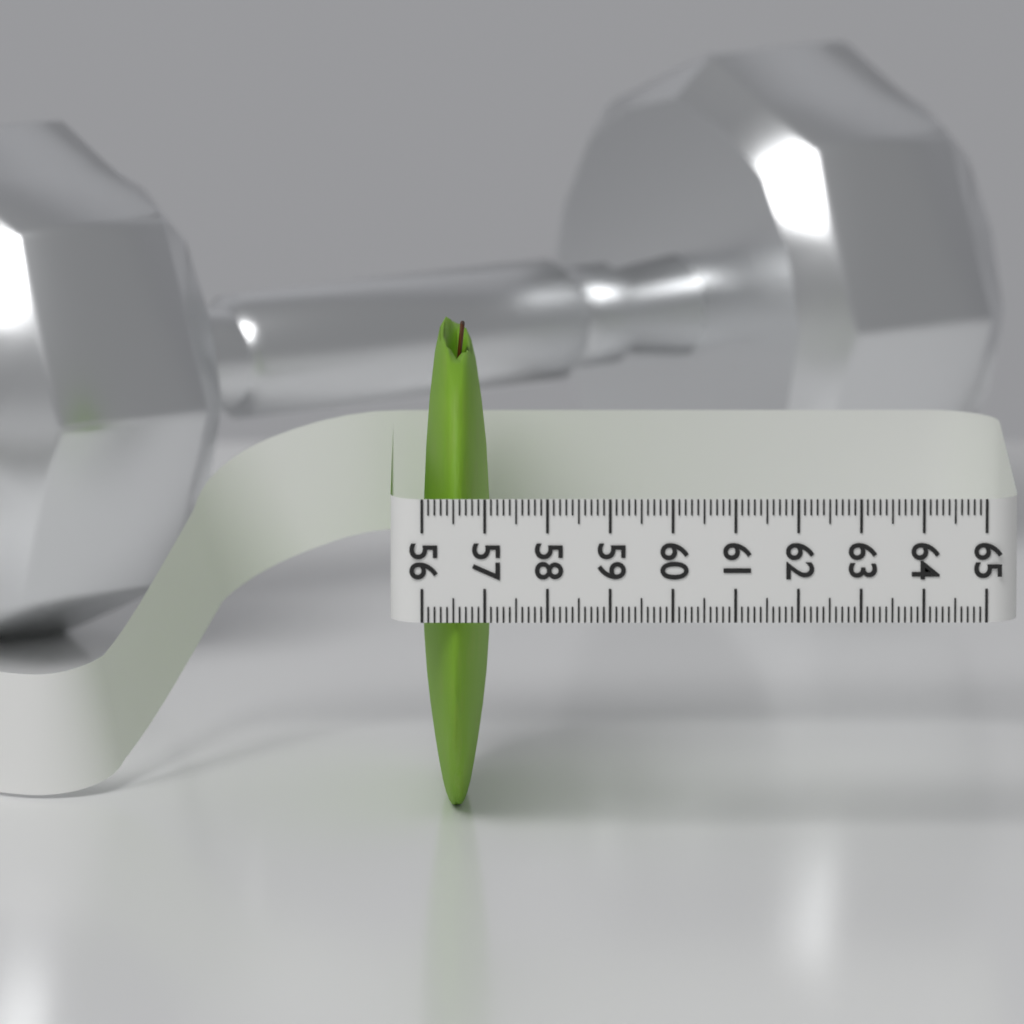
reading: 57.1 (no unit)
